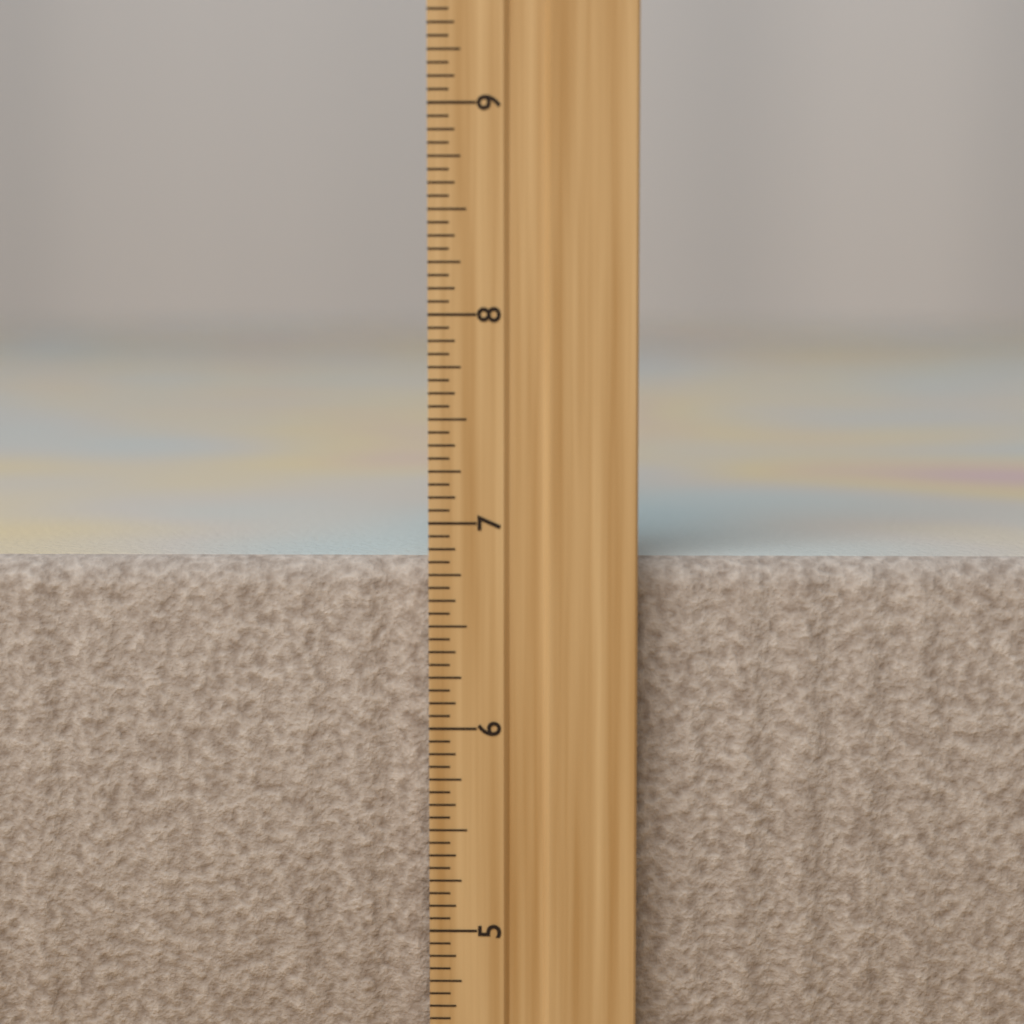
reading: 6.8125 inch
